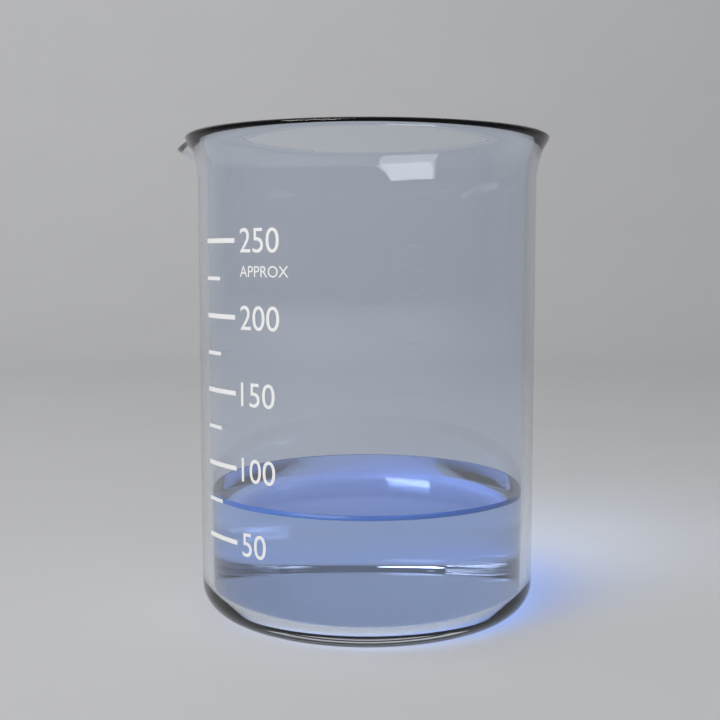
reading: 75 (no unit)
